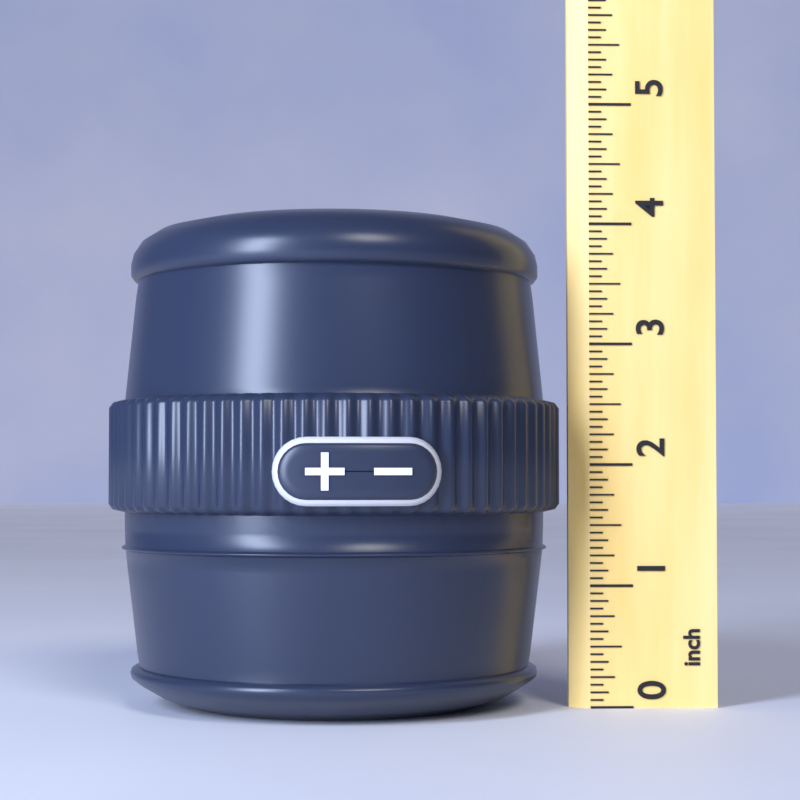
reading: 4.0625 inch
